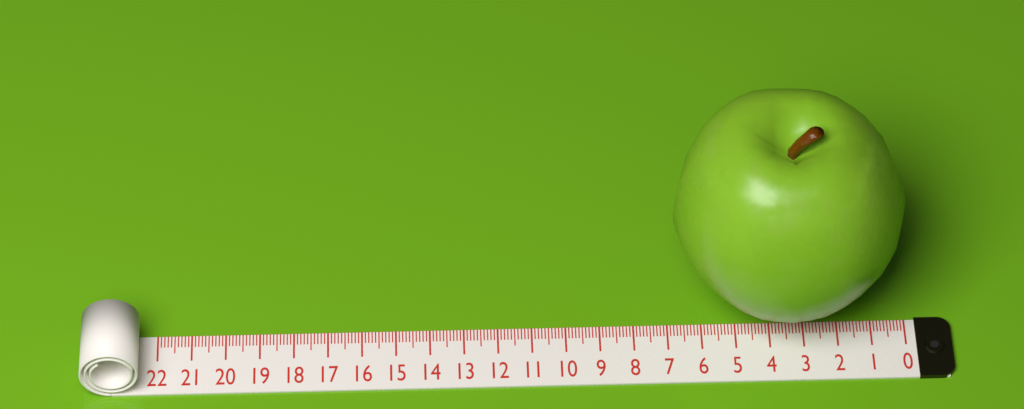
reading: 6.8 (no unit)
